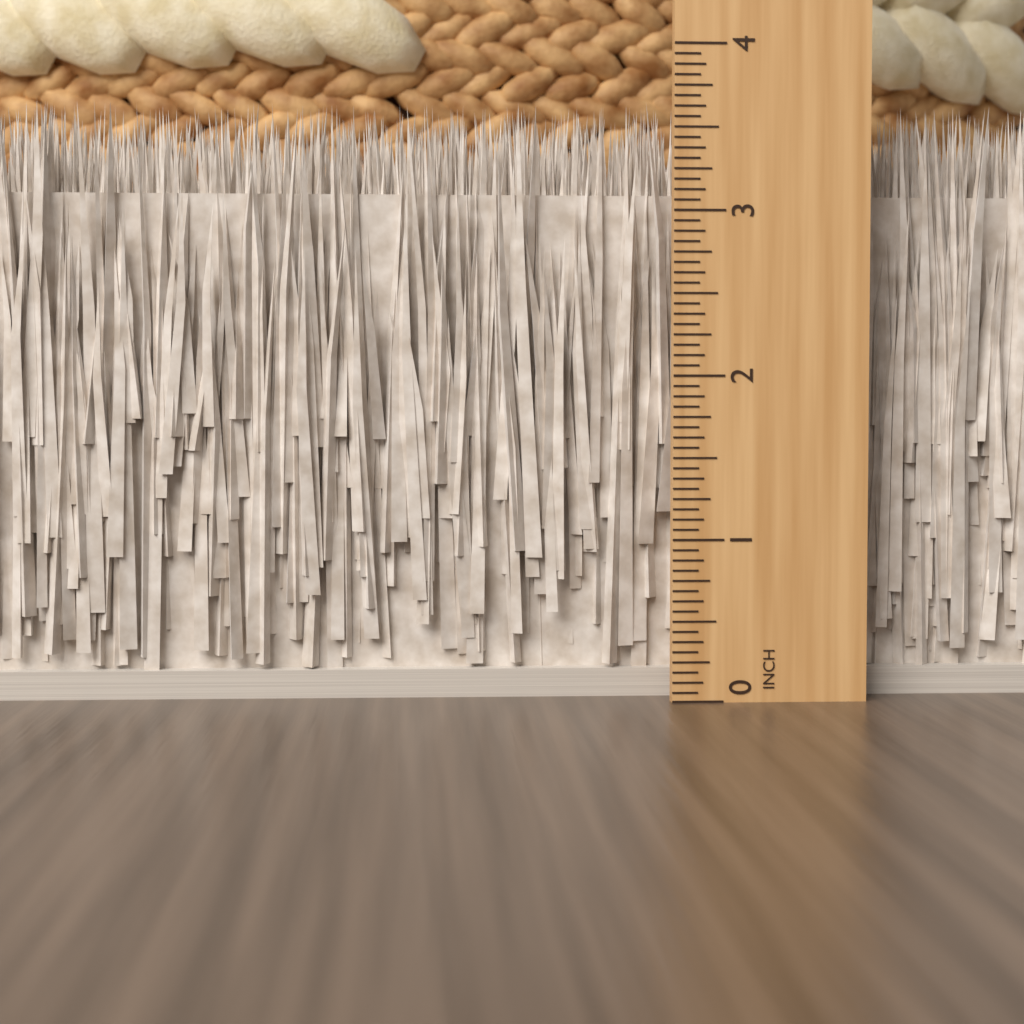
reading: 3.6875 in
